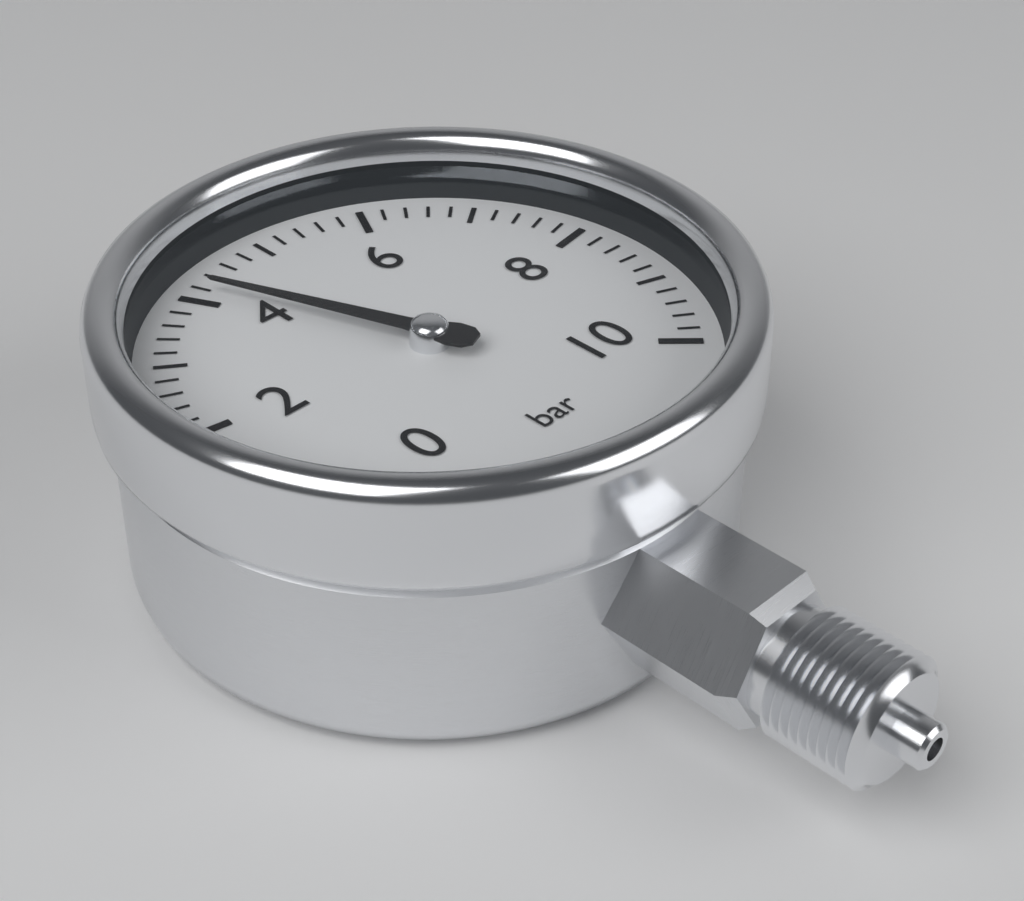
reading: 4.2 bar
